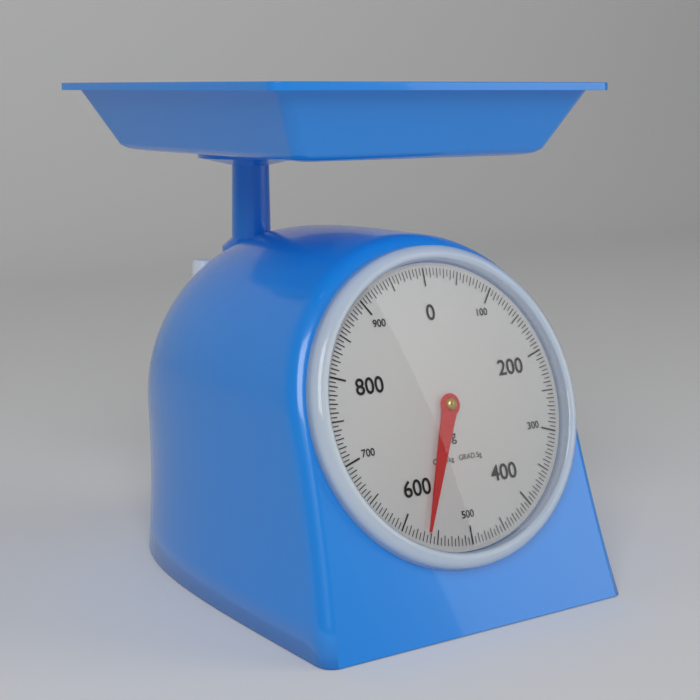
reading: 565 g
